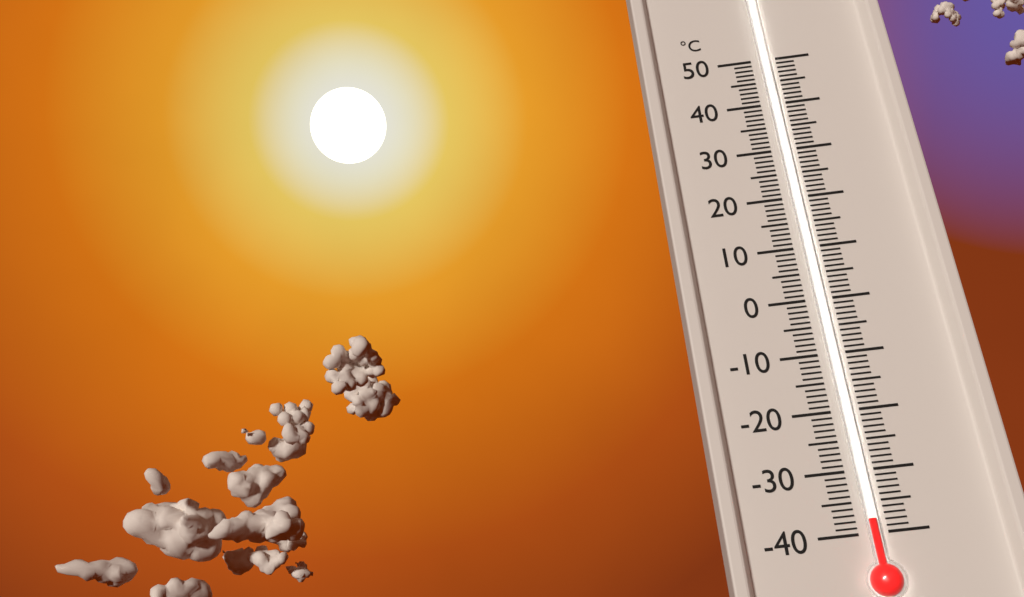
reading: -38 °C
